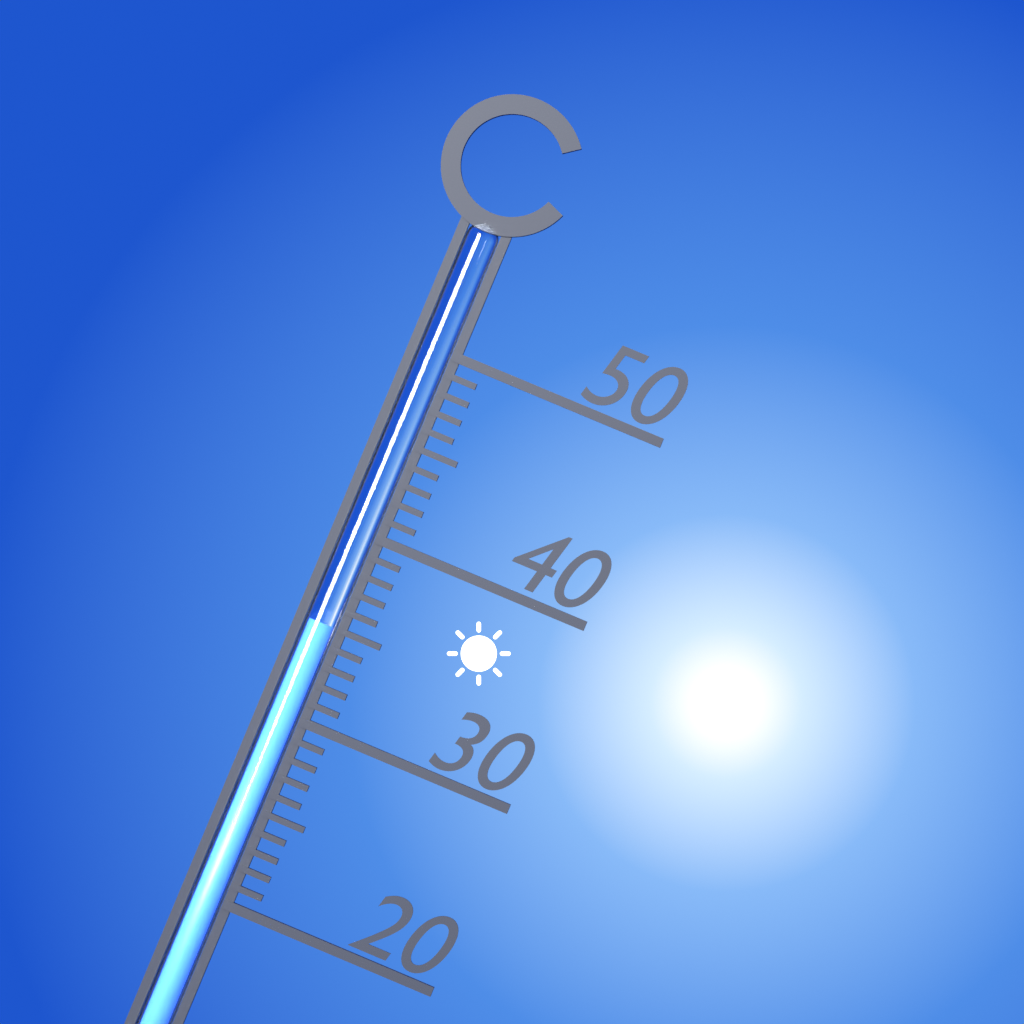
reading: 35 °C
